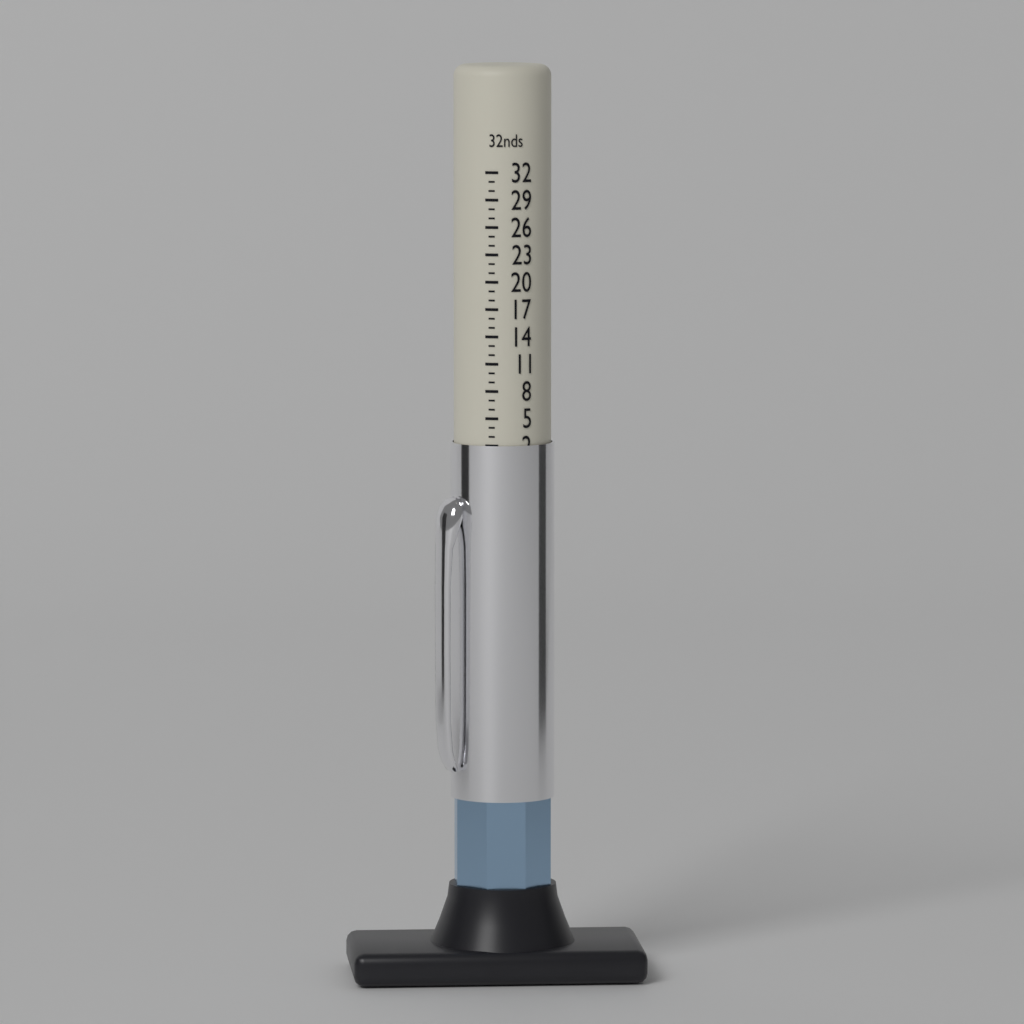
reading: 2 32nds
